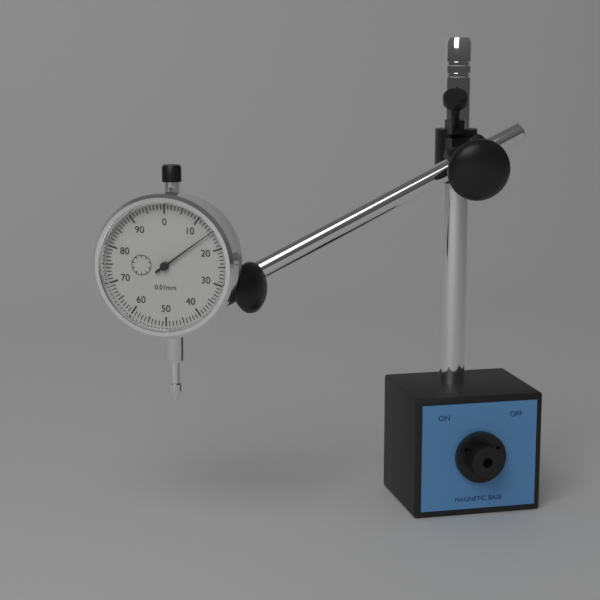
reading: 0.15 mm
